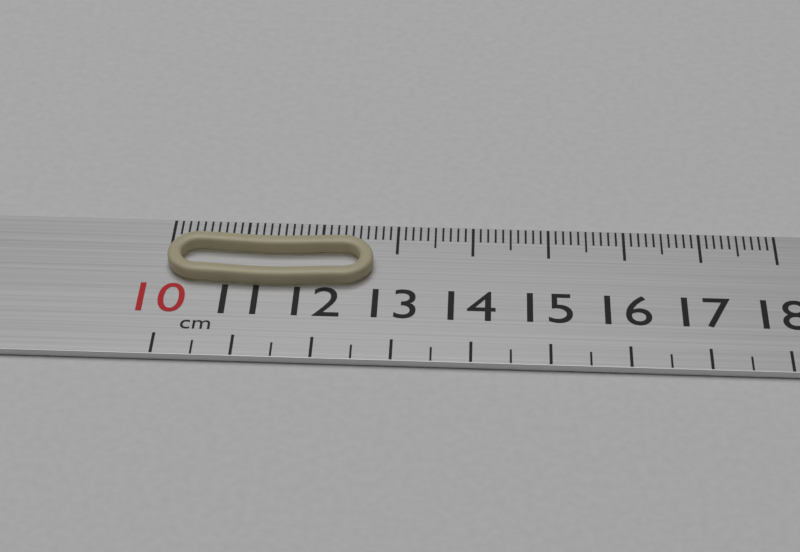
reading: 12.7 cm
